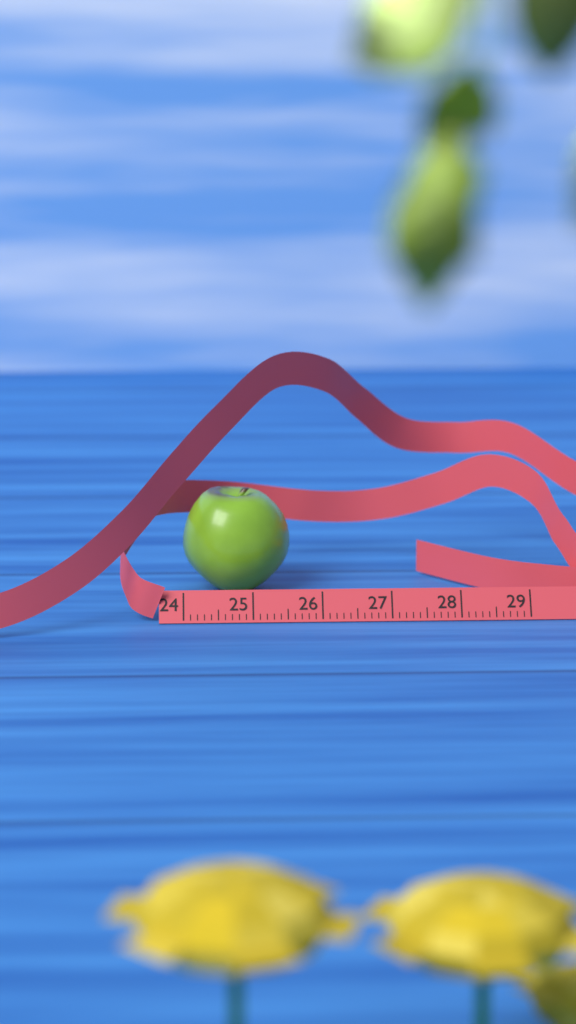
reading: 25.6 cm
